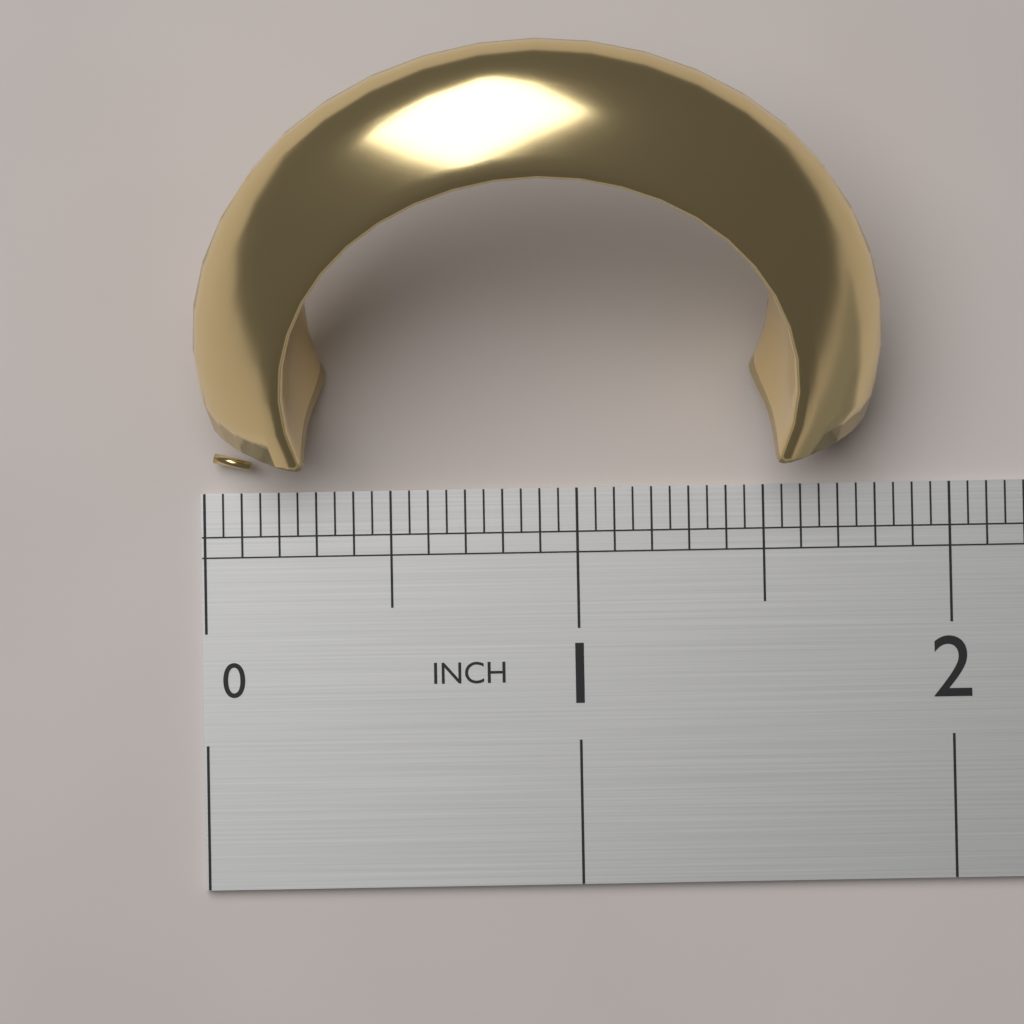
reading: 1.80 in
